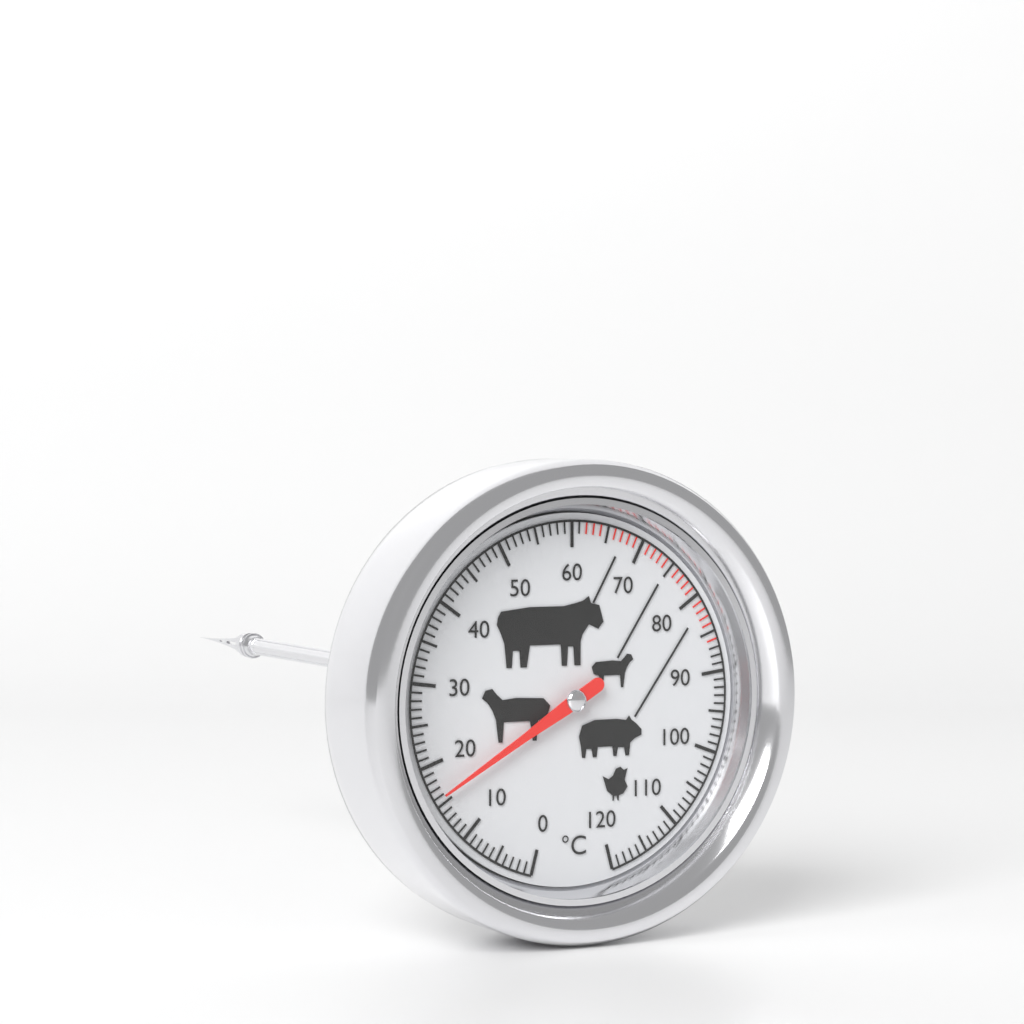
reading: 16 °C
